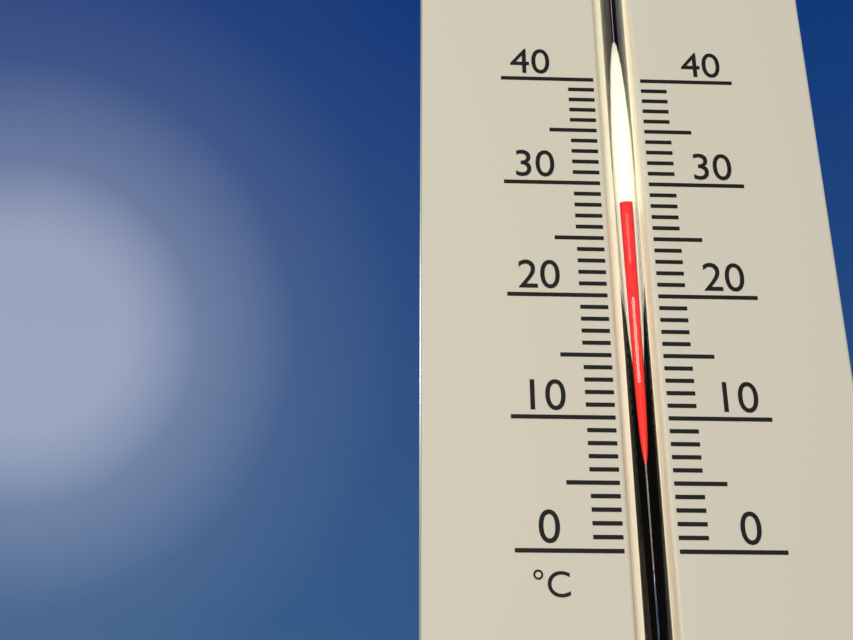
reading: 28 °C
